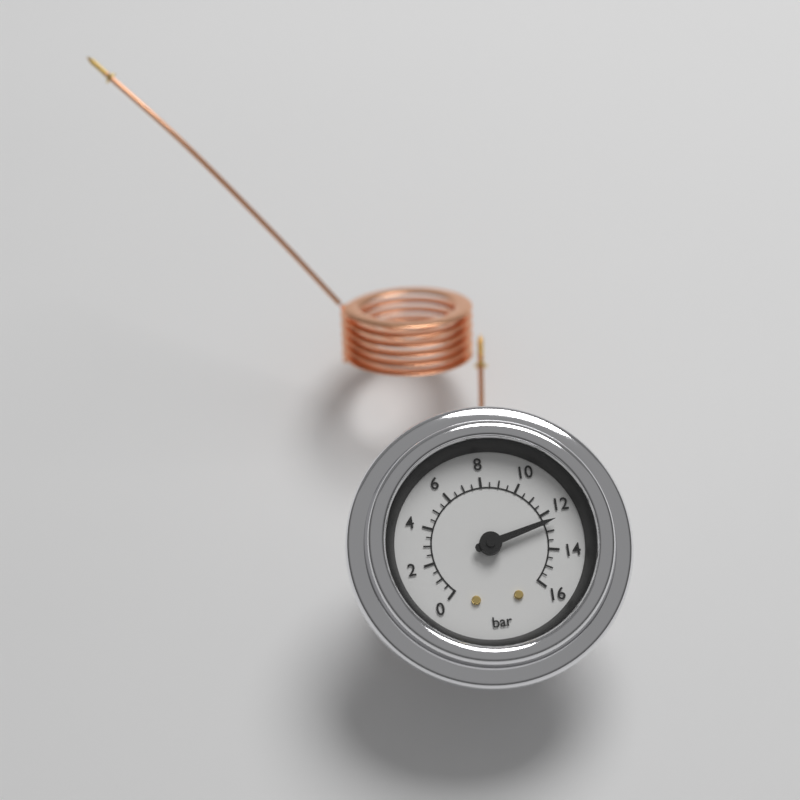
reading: 12.5 bar
